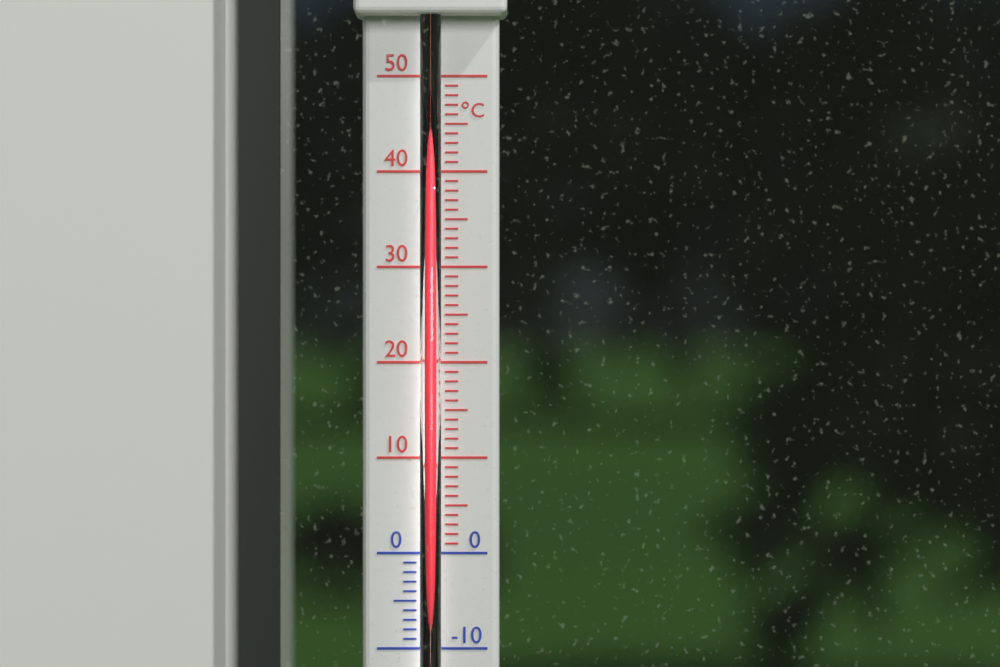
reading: 44 °C
